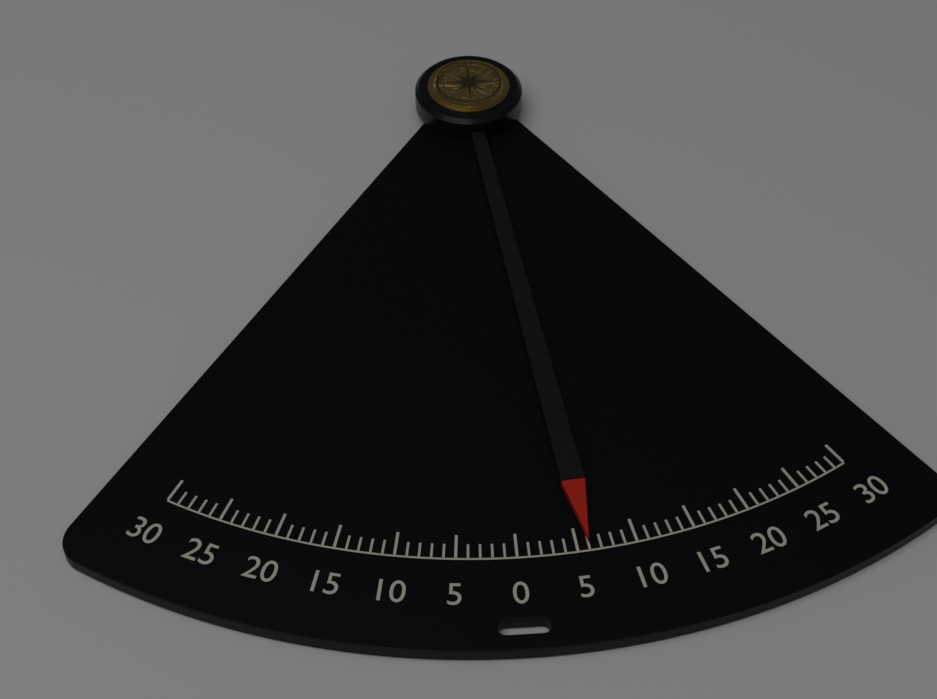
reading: 6 (no unit)
